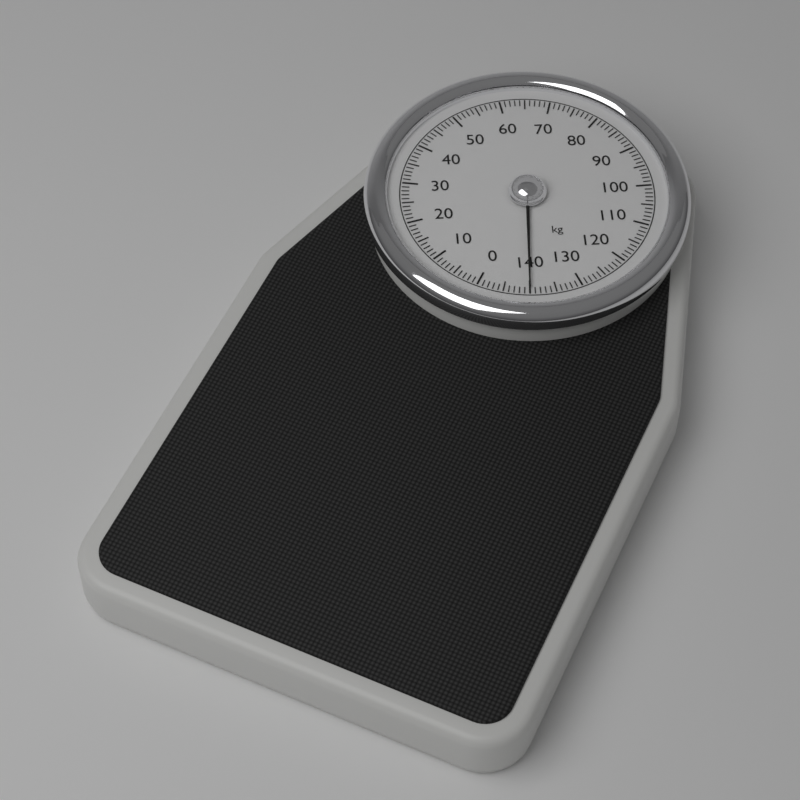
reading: 140 kg
